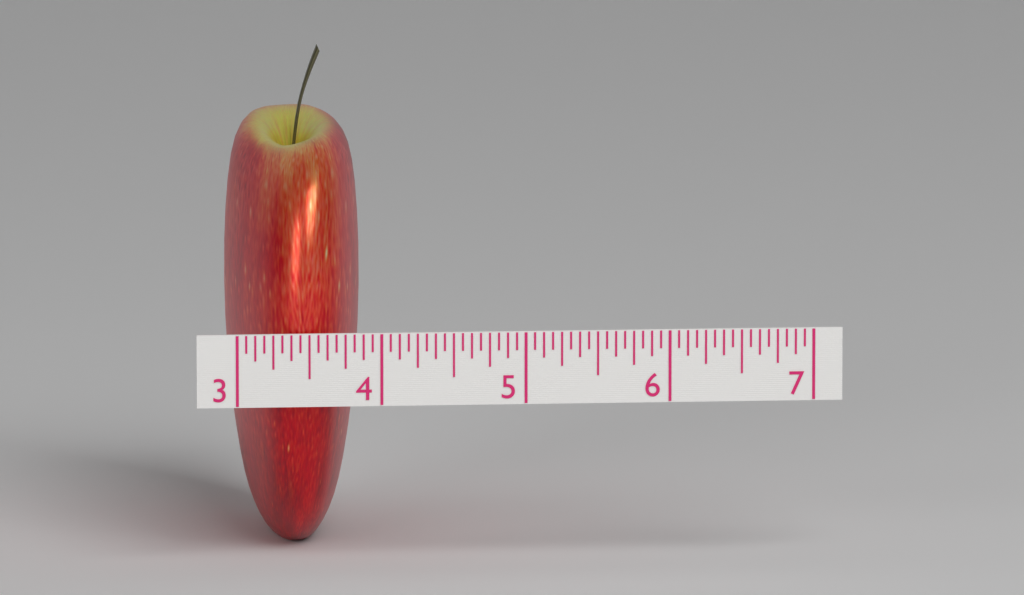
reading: 3.9375 (no unit)
